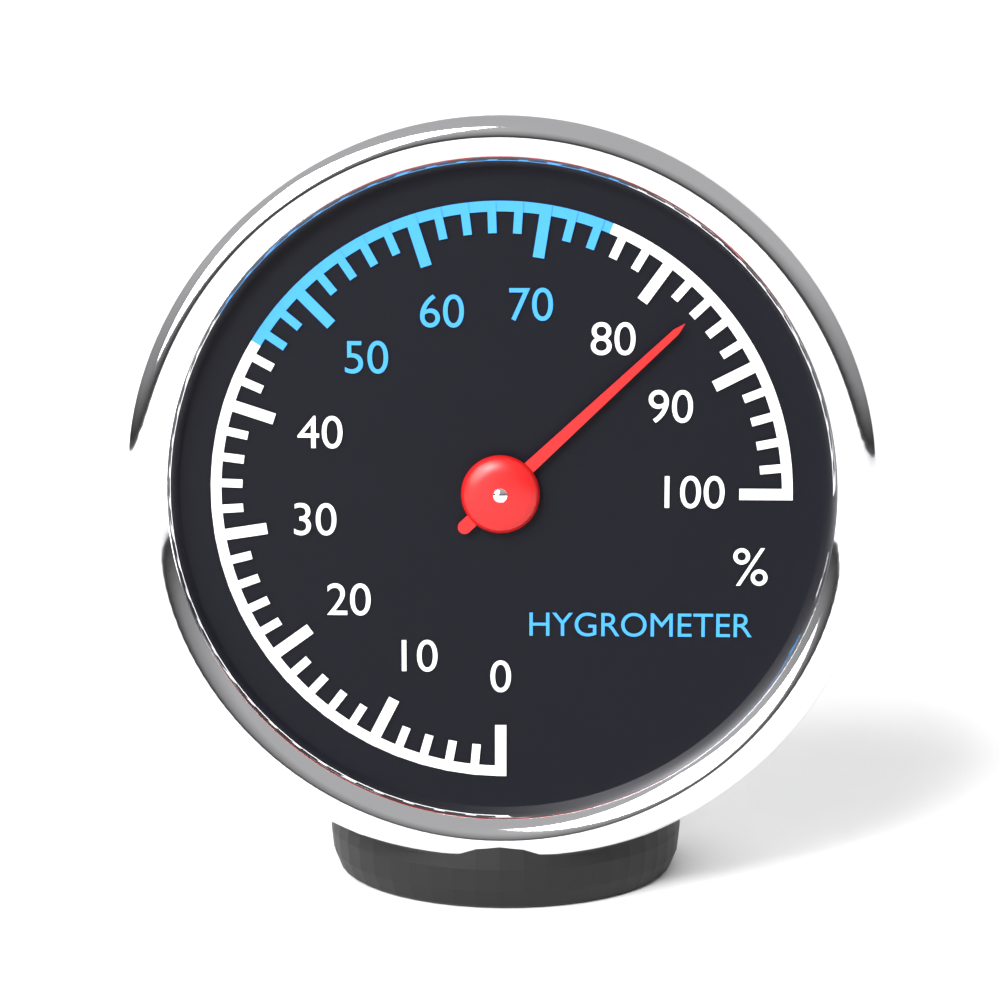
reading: 84 %
